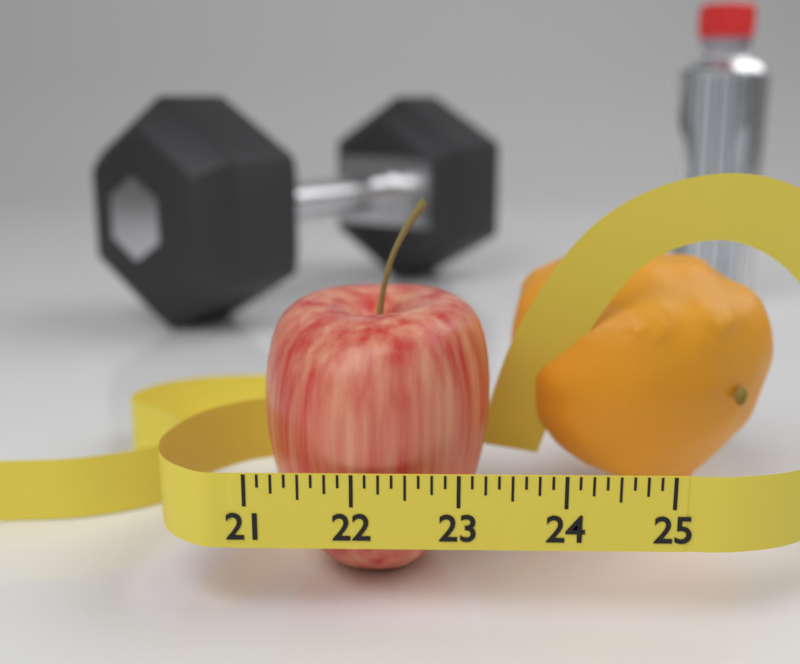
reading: 23.375 (no unit)
